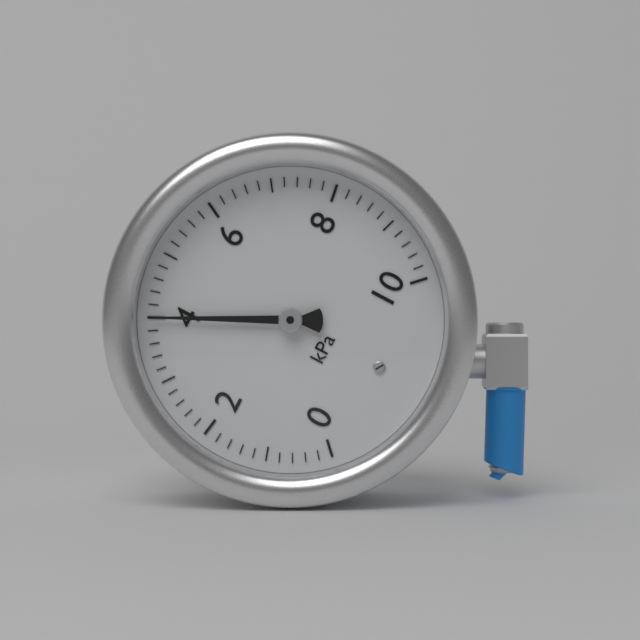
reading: 4.0 kPa
